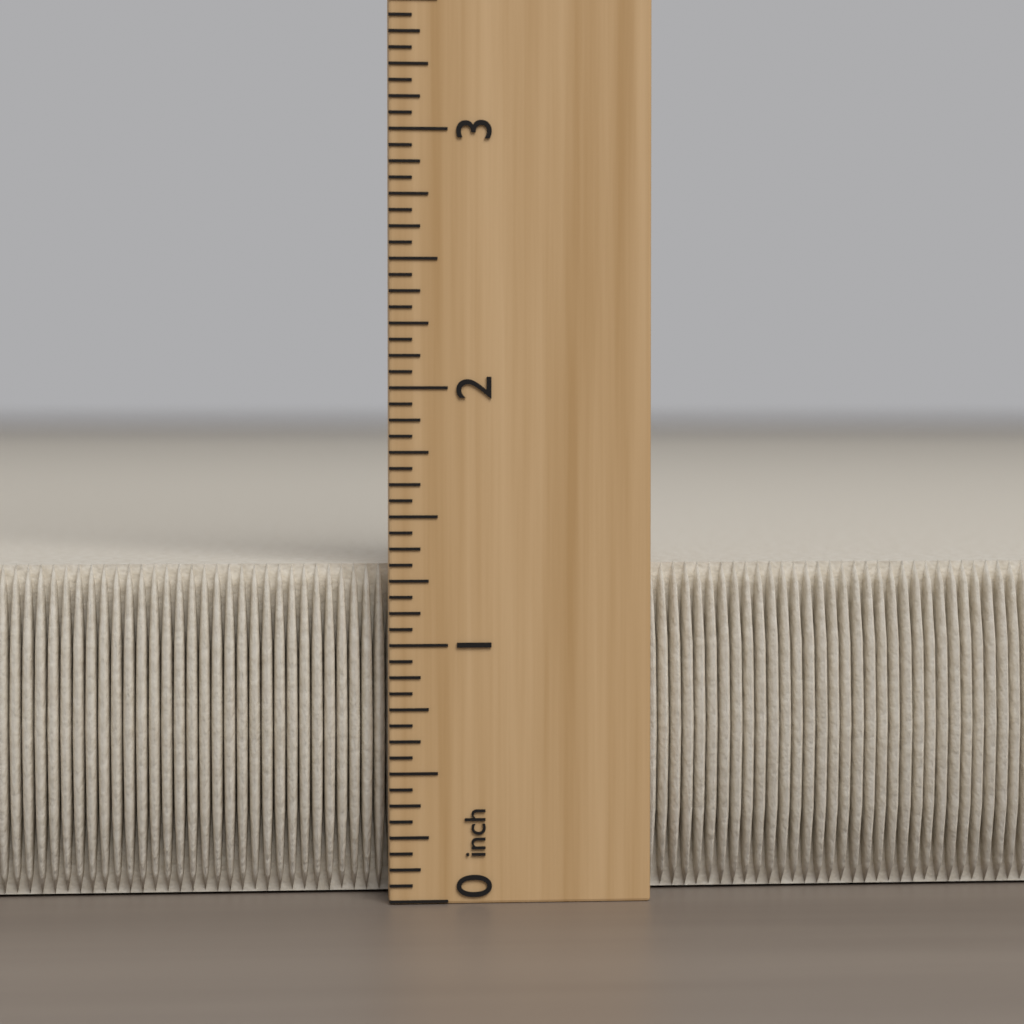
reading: 1.3125 inch
